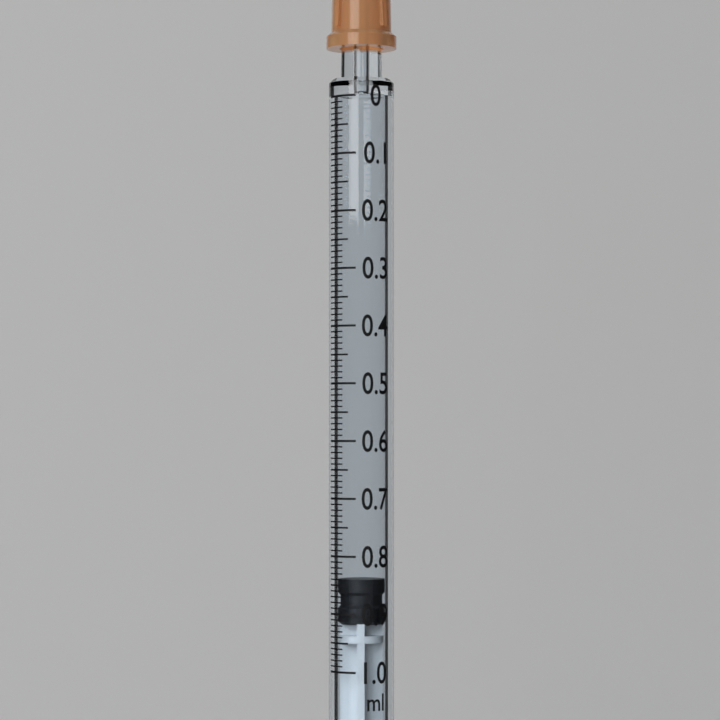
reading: 0.84 ml
